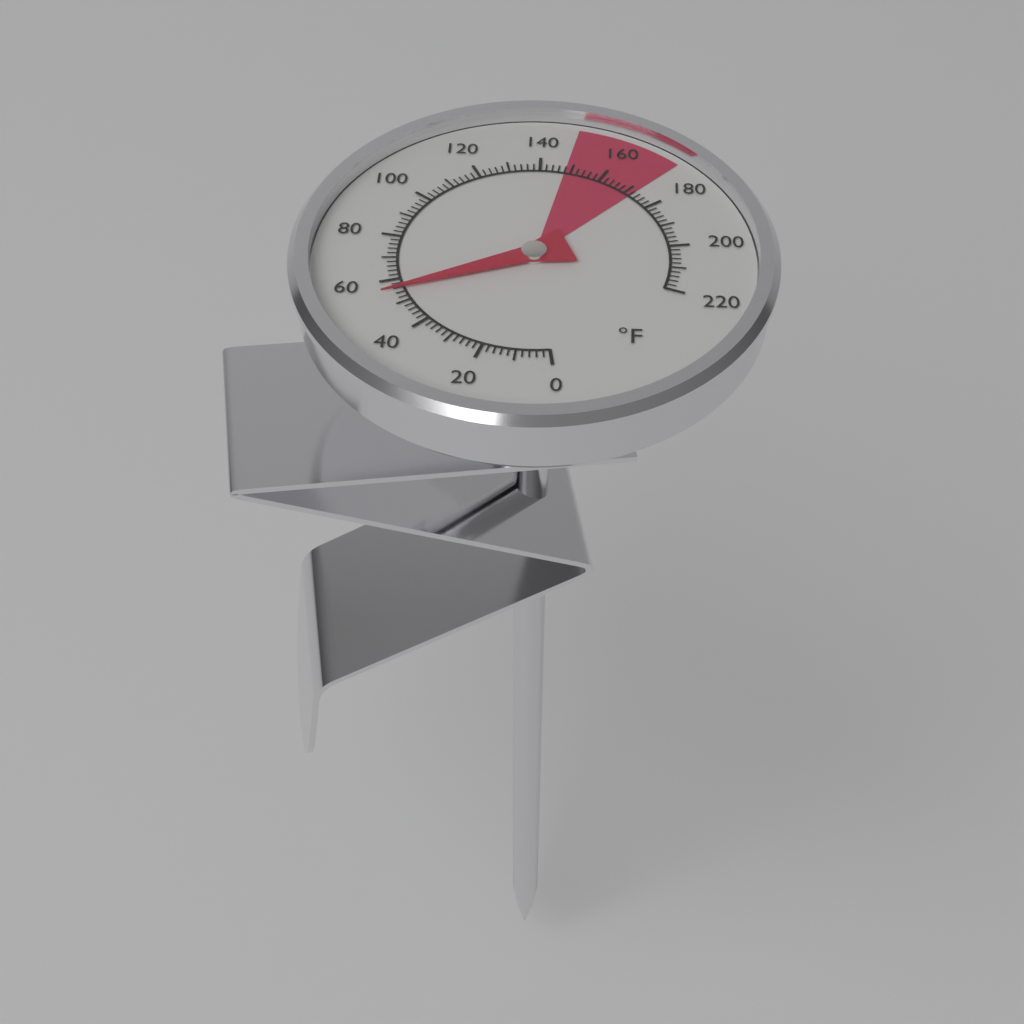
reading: 56 °F
